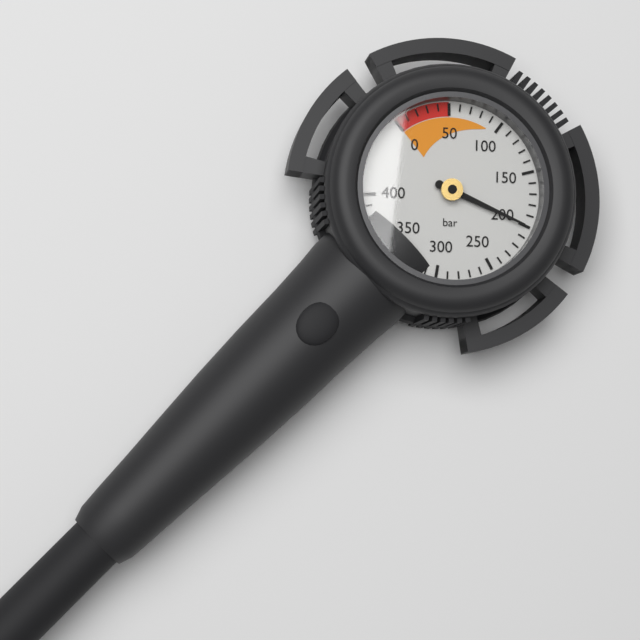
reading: 200 bar
